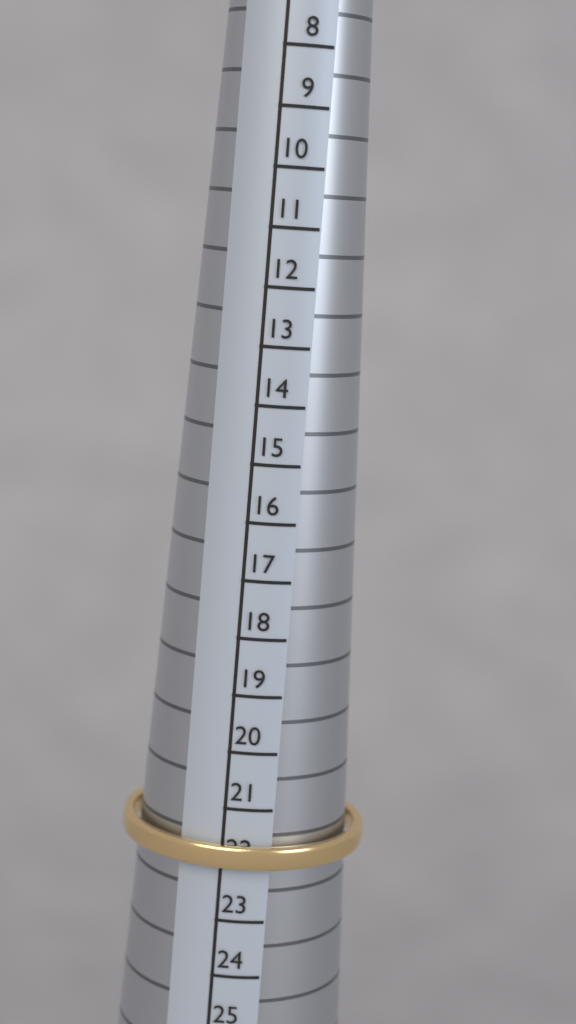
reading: 22 (no unit)
